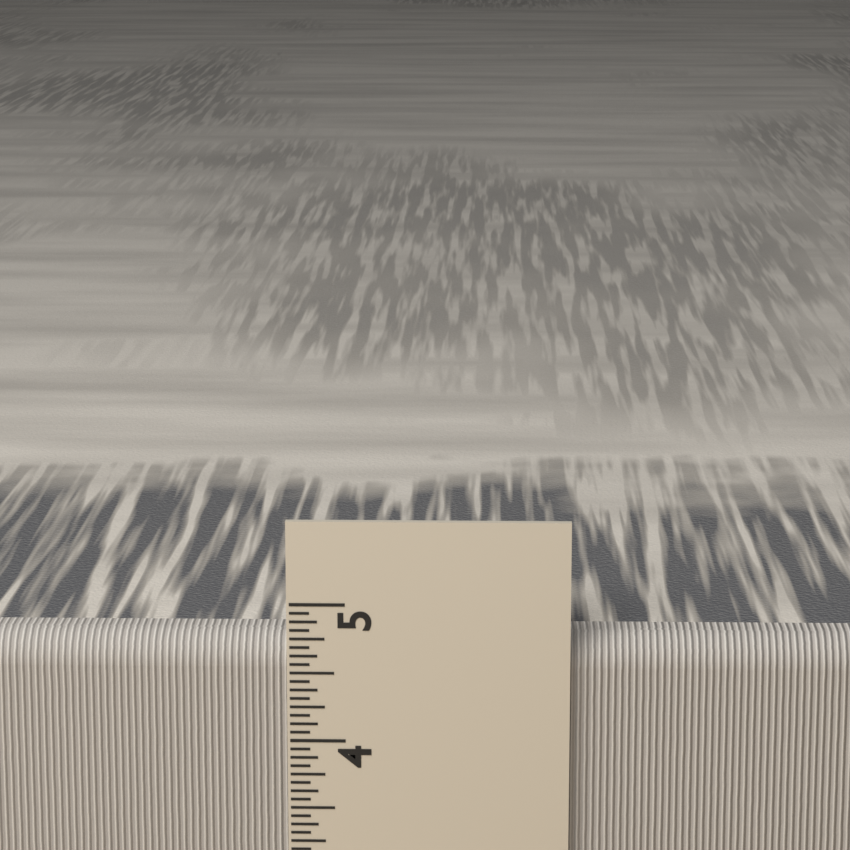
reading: 4.7500 in
